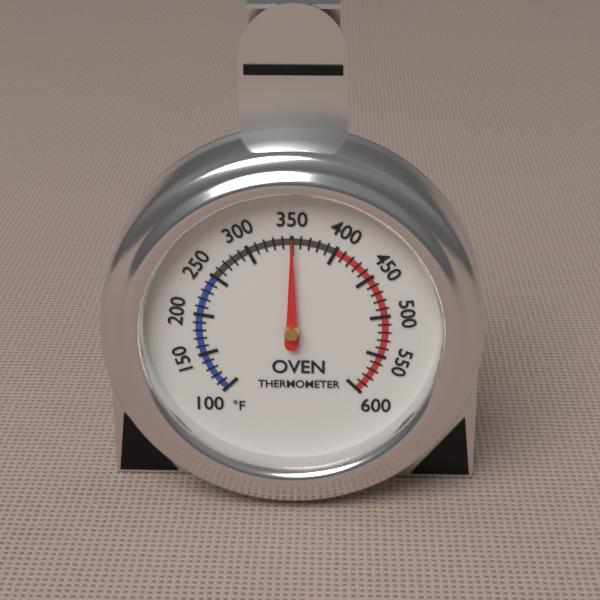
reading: 350 °F
